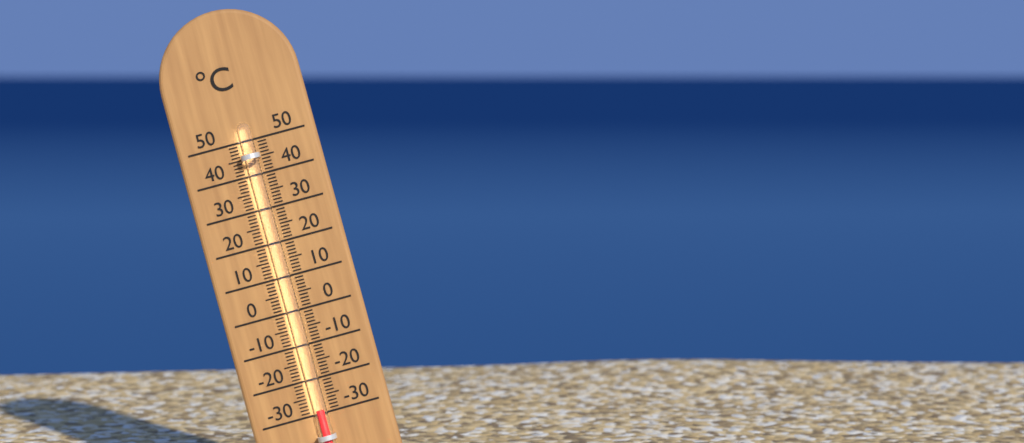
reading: -29 °C
